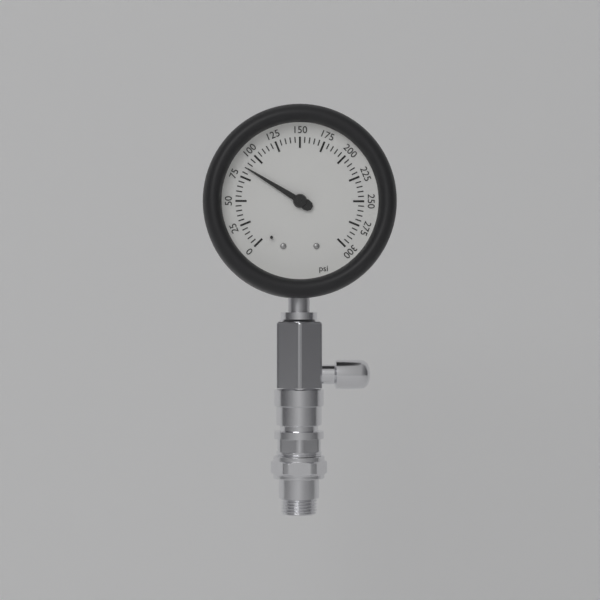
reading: 85 psi
